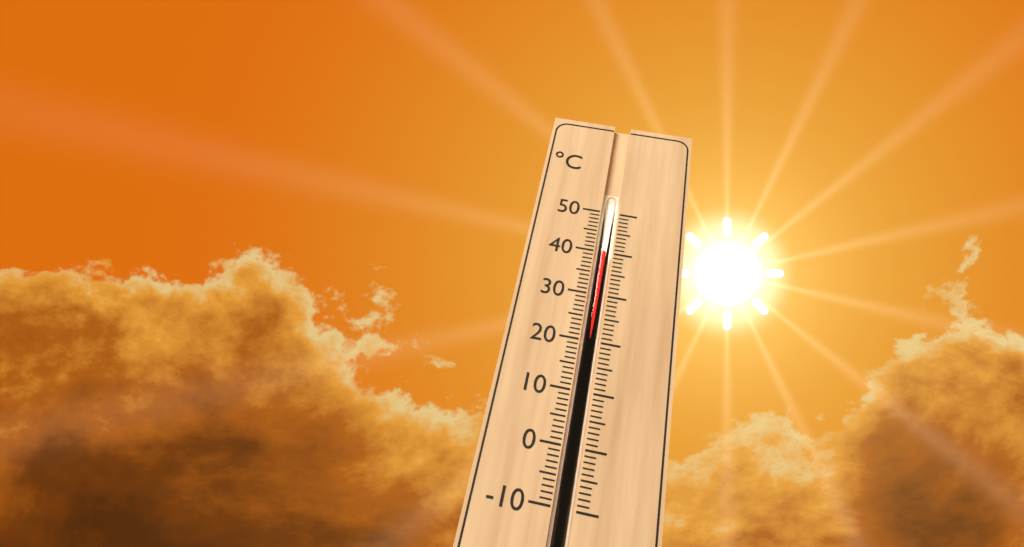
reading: 40 °C
